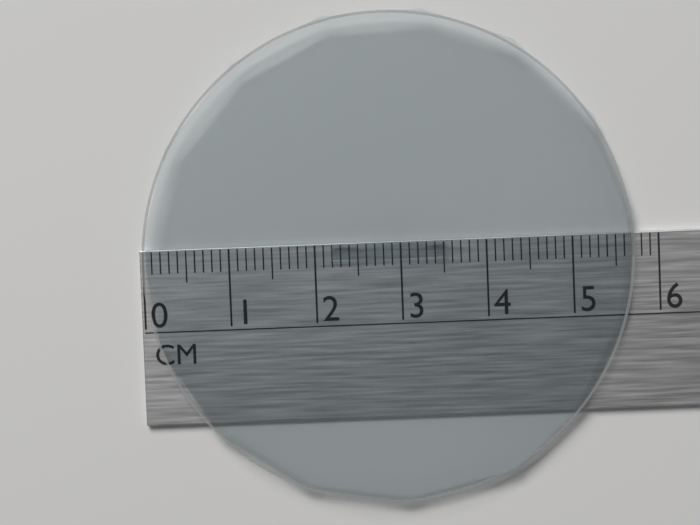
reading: 5.7 cm
